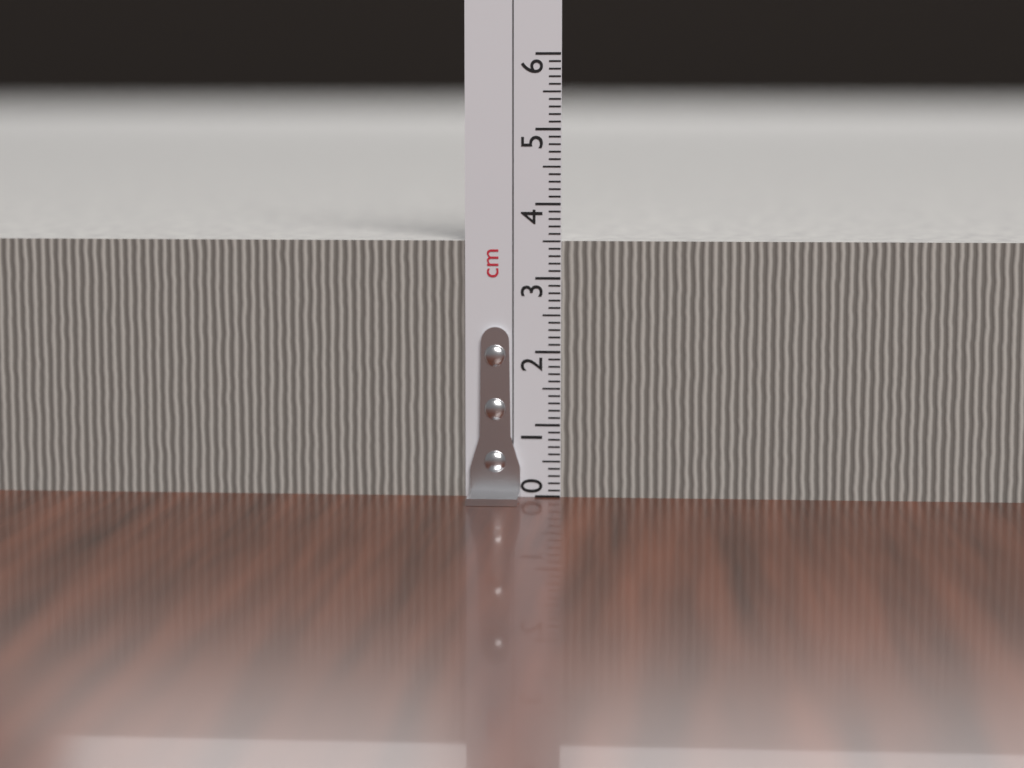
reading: 3.5 cm
